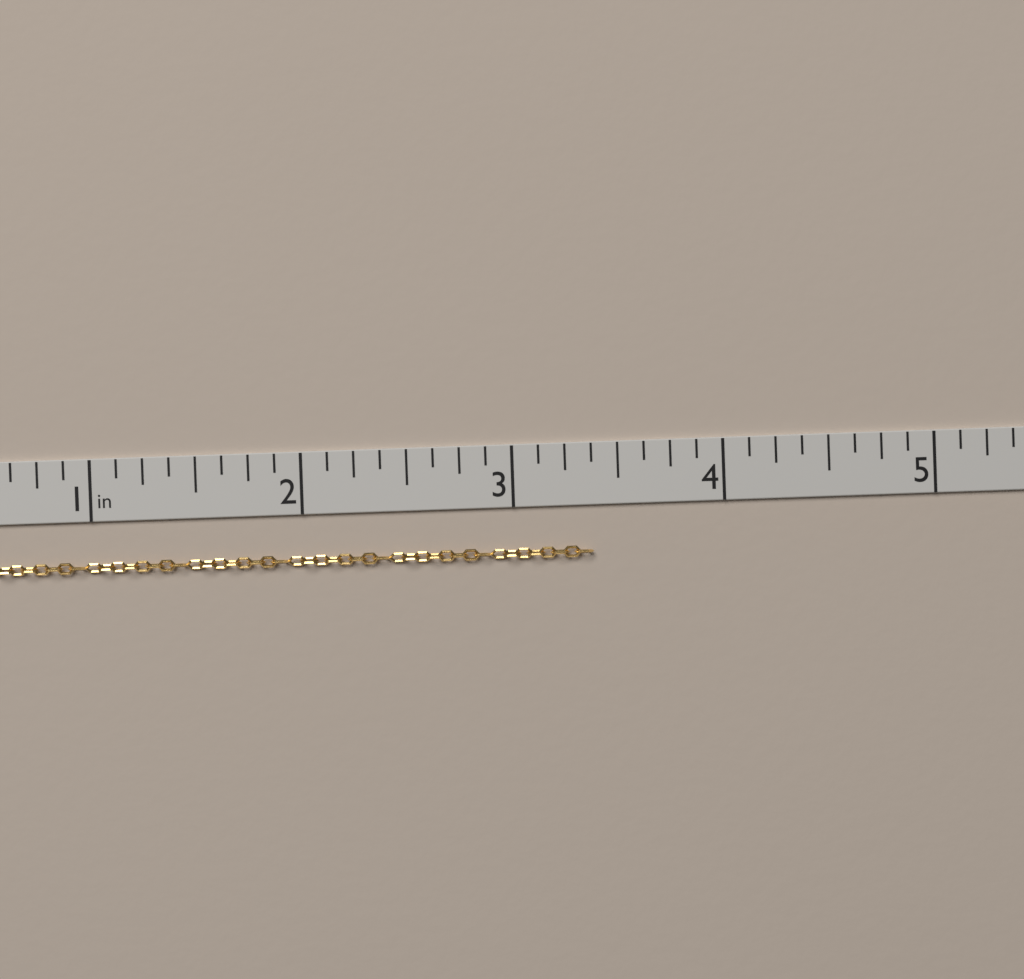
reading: 3.375 in
